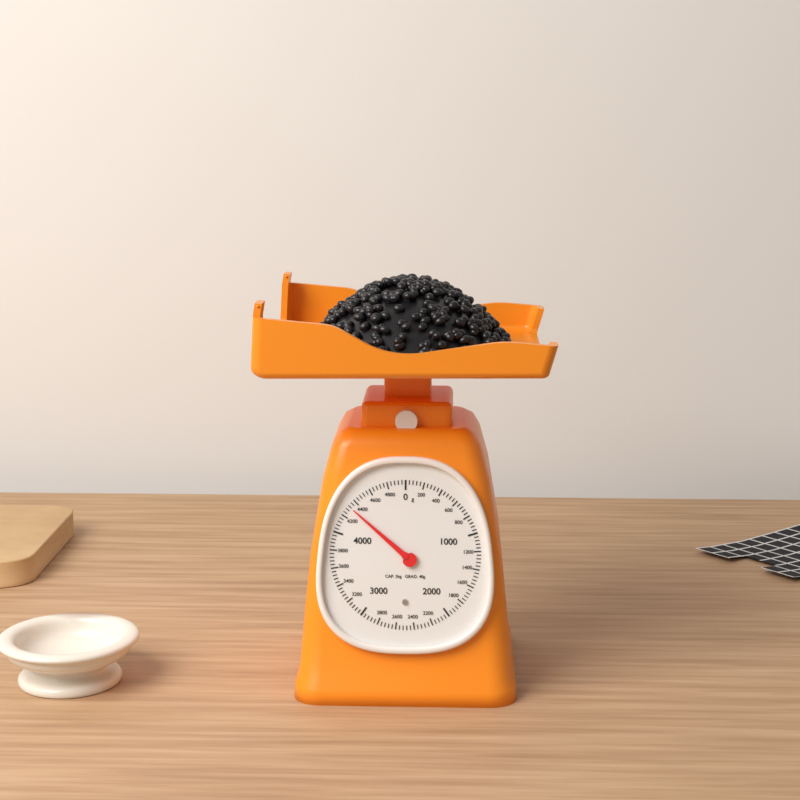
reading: 4320 g
